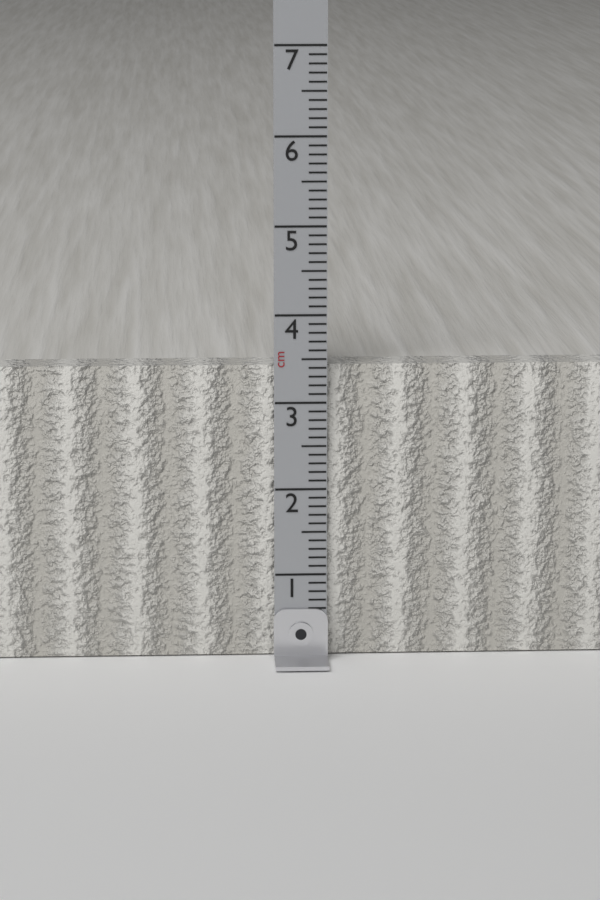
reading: 3.4 cm
